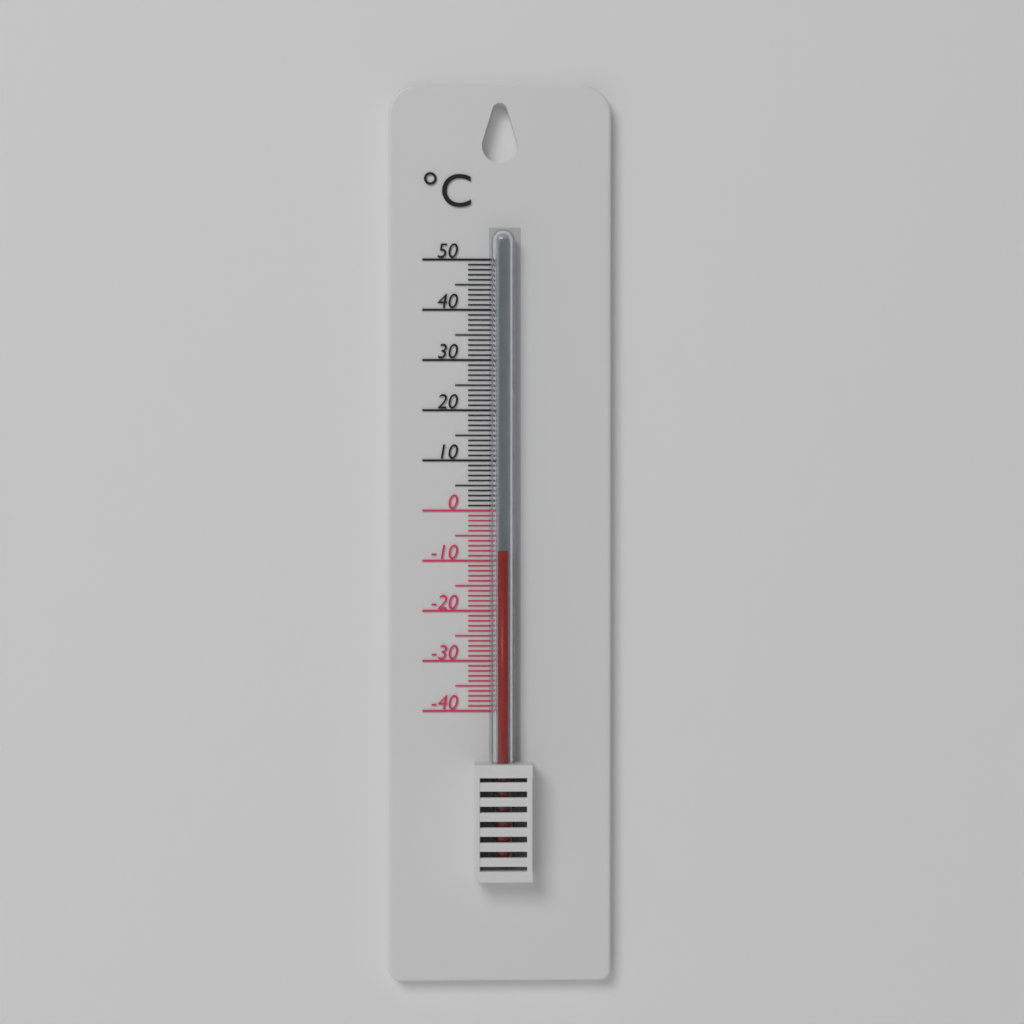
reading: -8 °C
